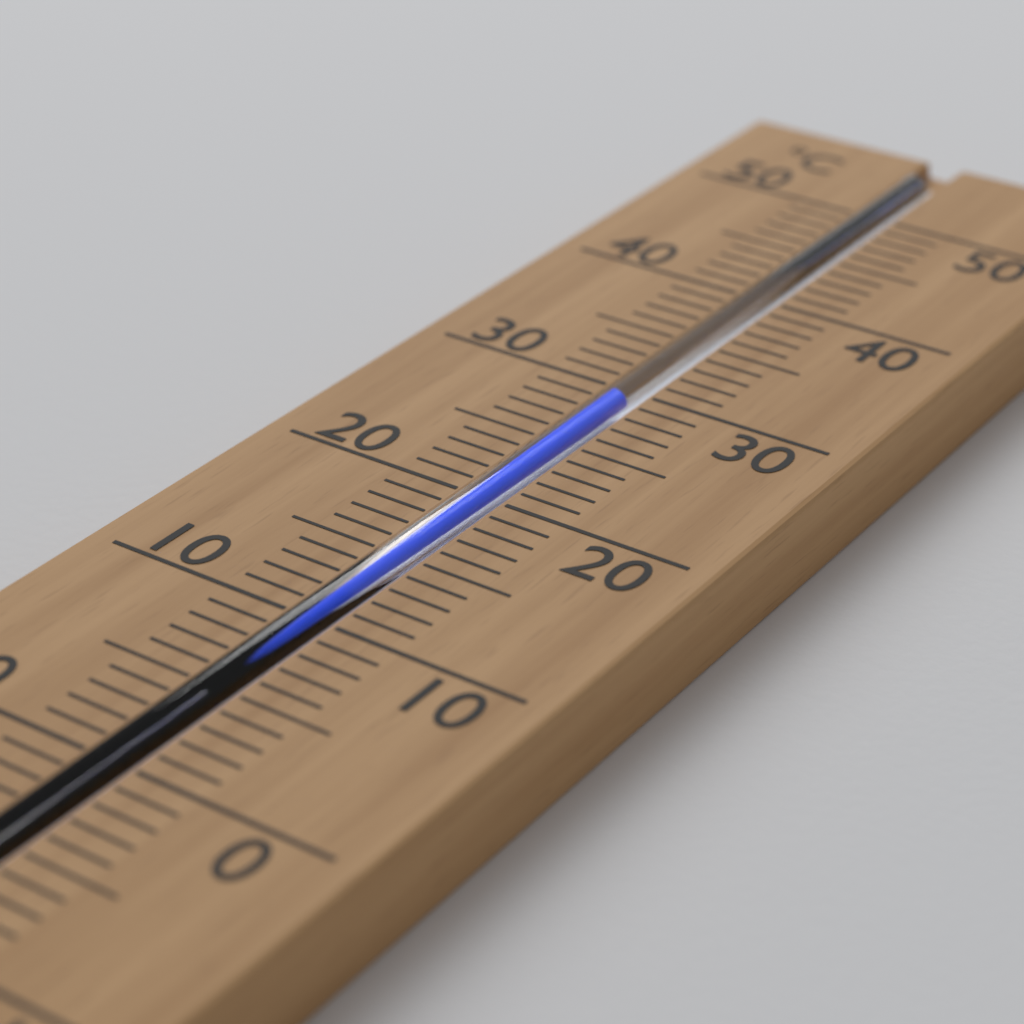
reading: 29 °C
